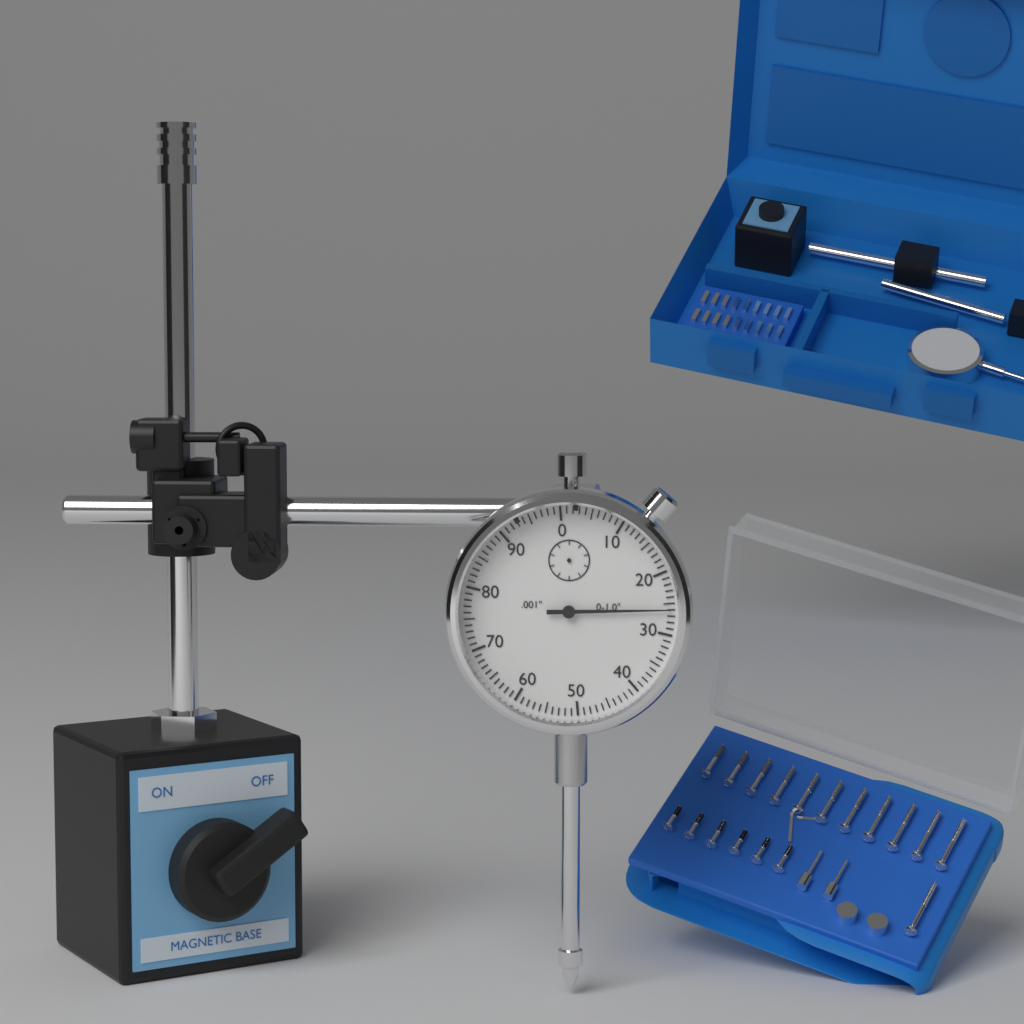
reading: 0.026 in
